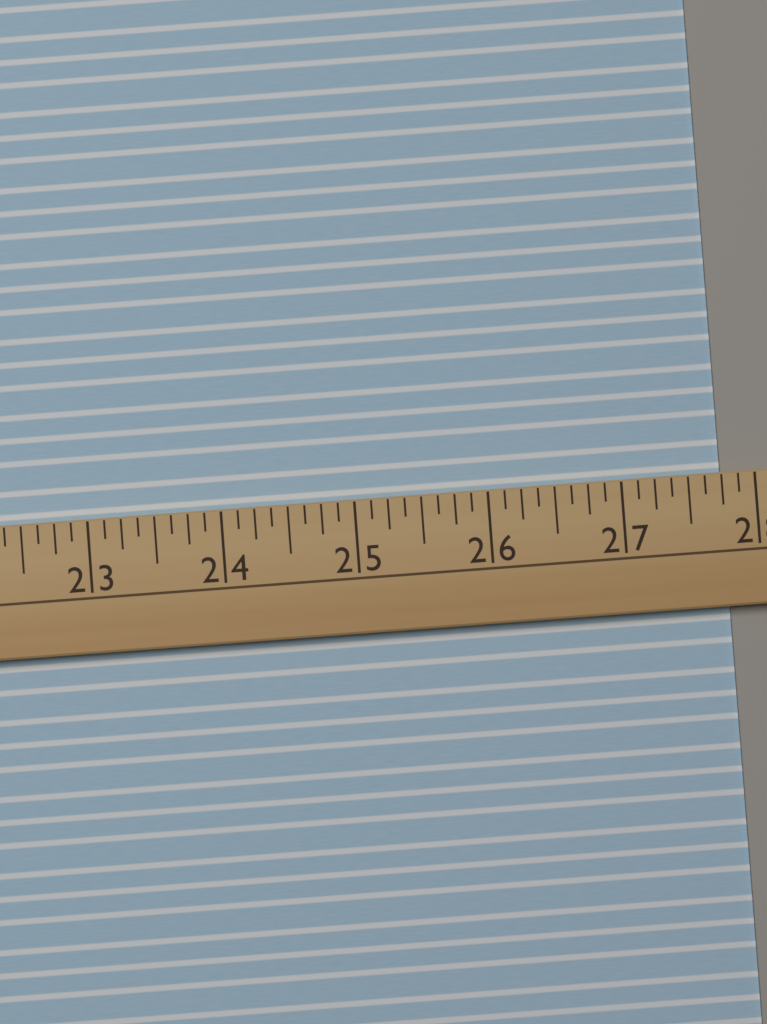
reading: 27.750 (no unit)
